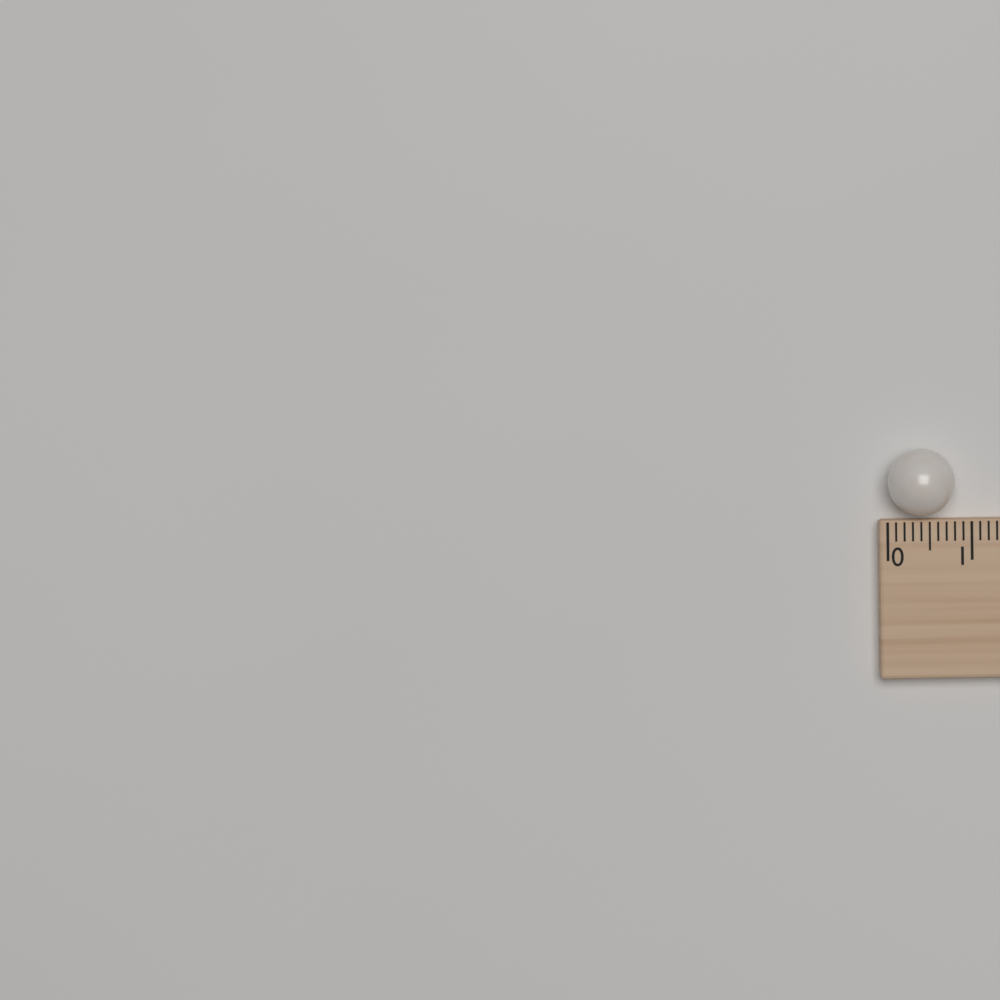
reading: 0.8 (no unit)
